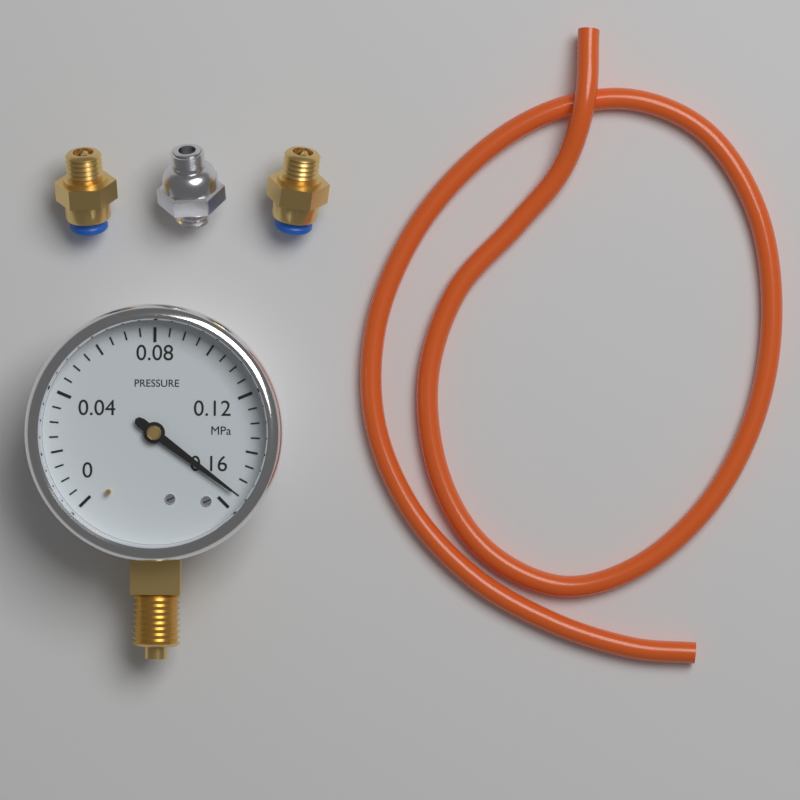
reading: 0.155 MPa
